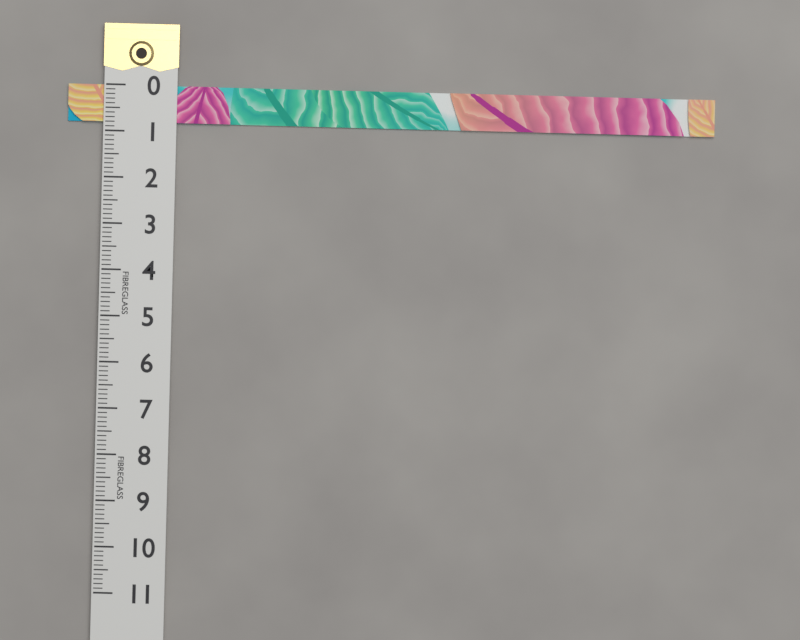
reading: 0.8 (no unit)
